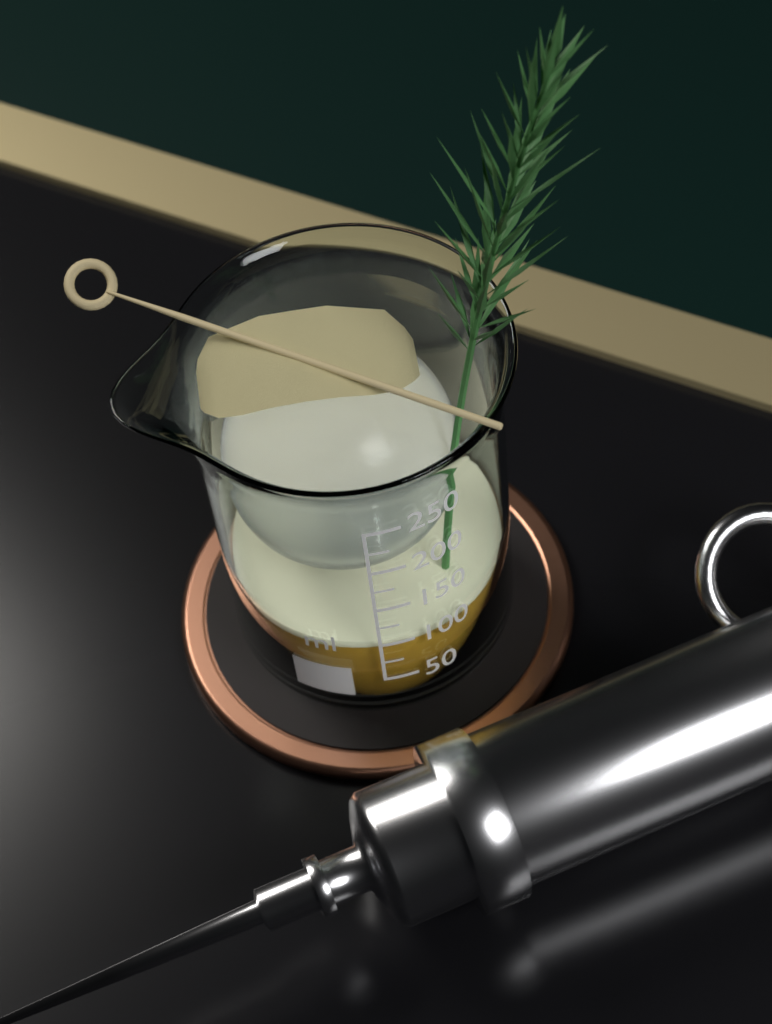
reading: 100 ml
